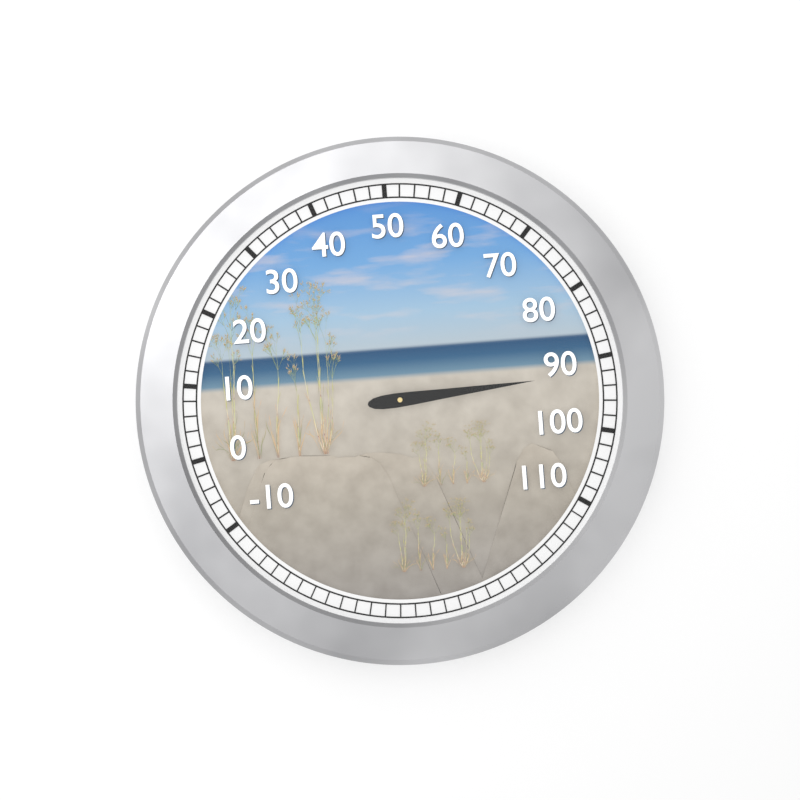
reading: 92 (no unit)
